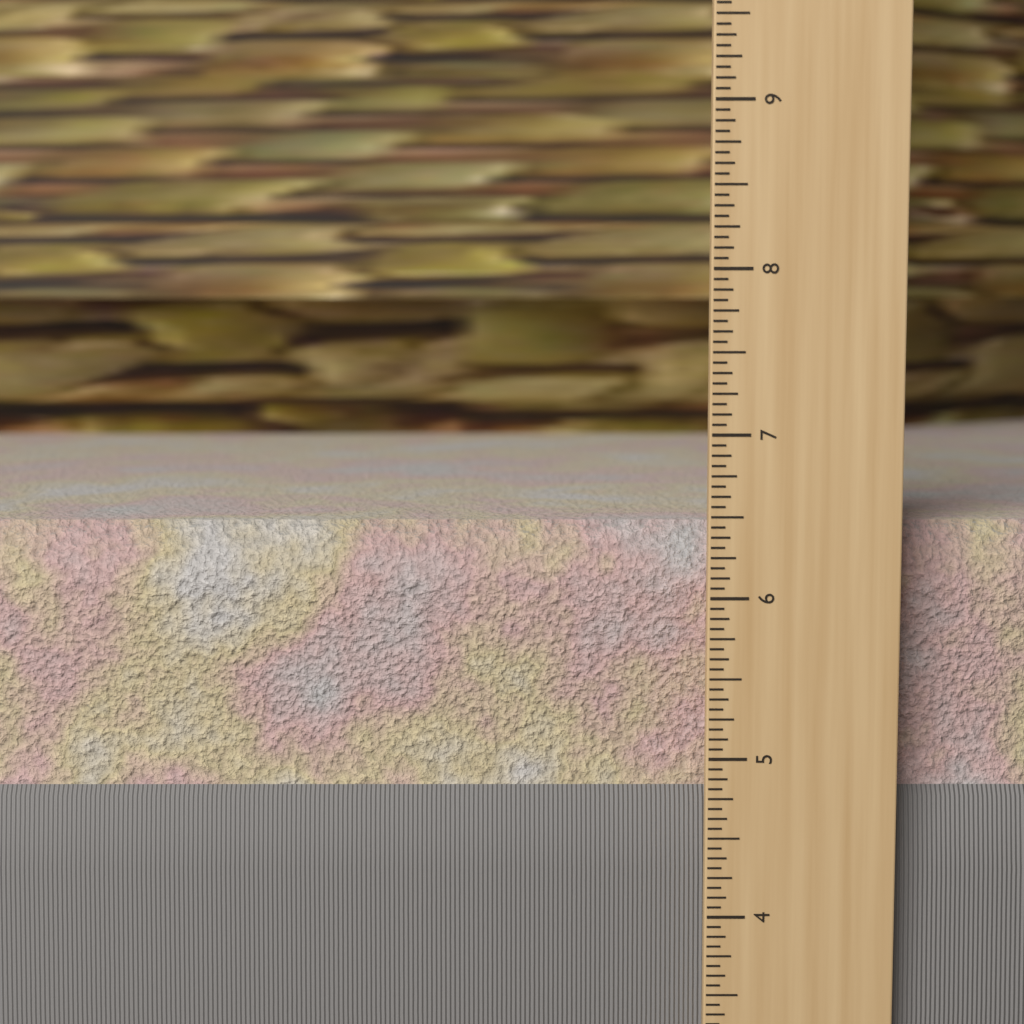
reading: 6.4375 in
